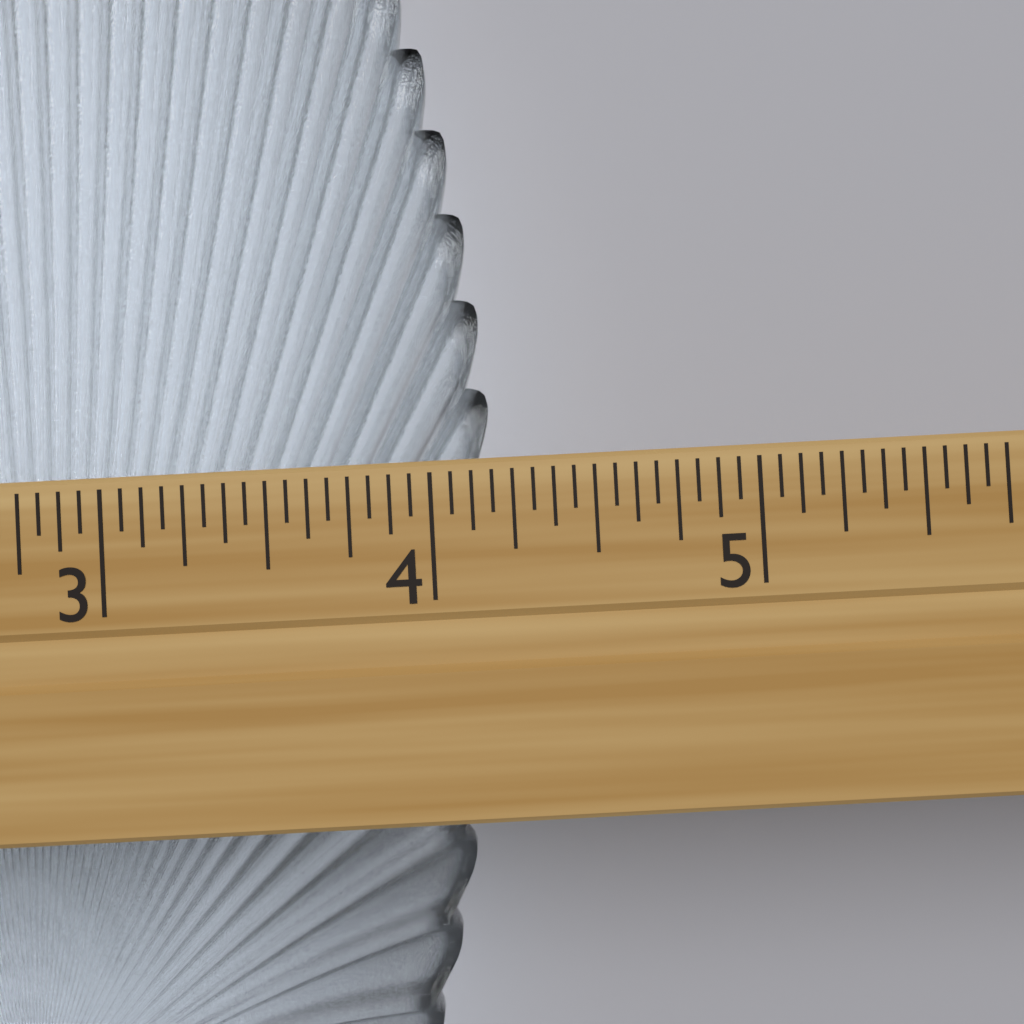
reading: 4.1875 in
